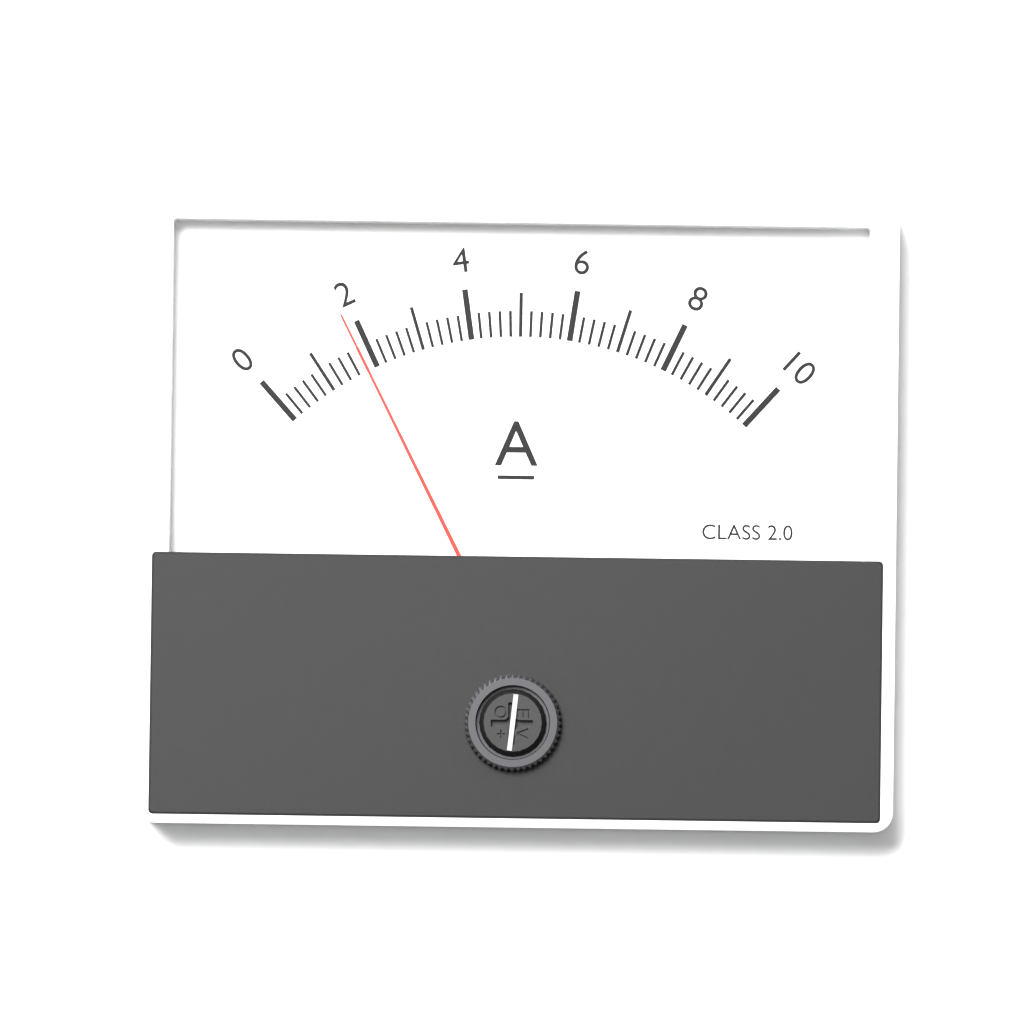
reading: 1.8 A
